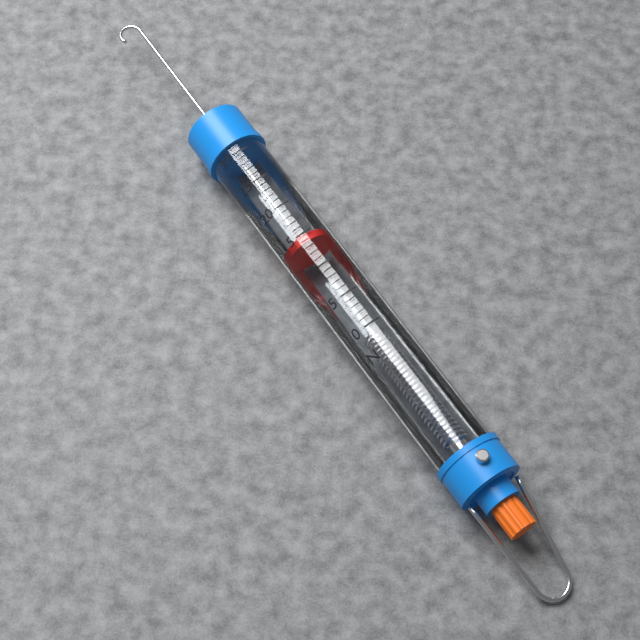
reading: 14 N
